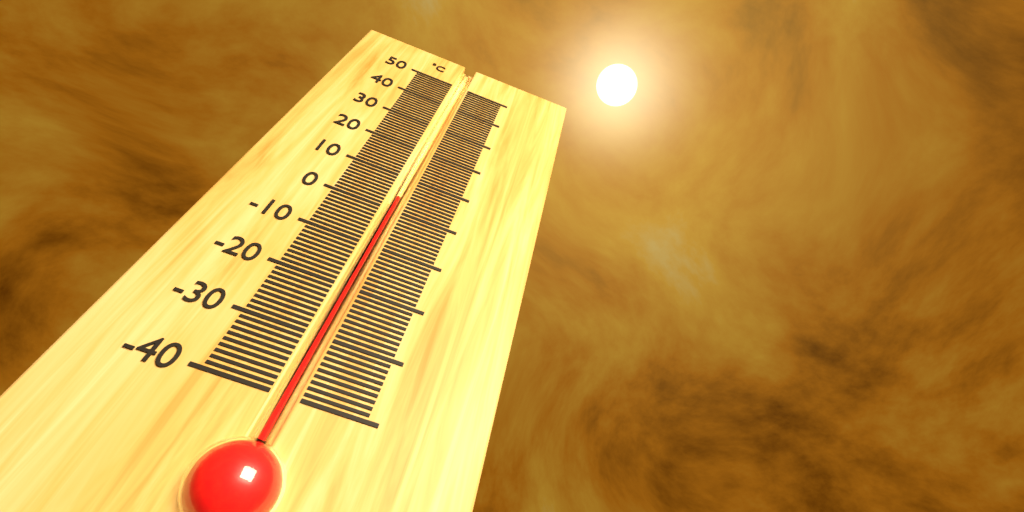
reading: 4 °C
